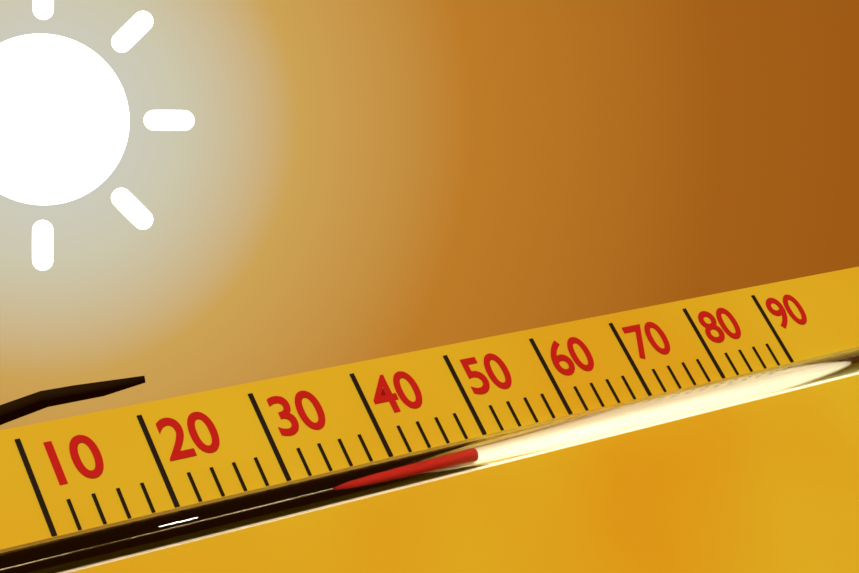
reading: 48 (no unit)
